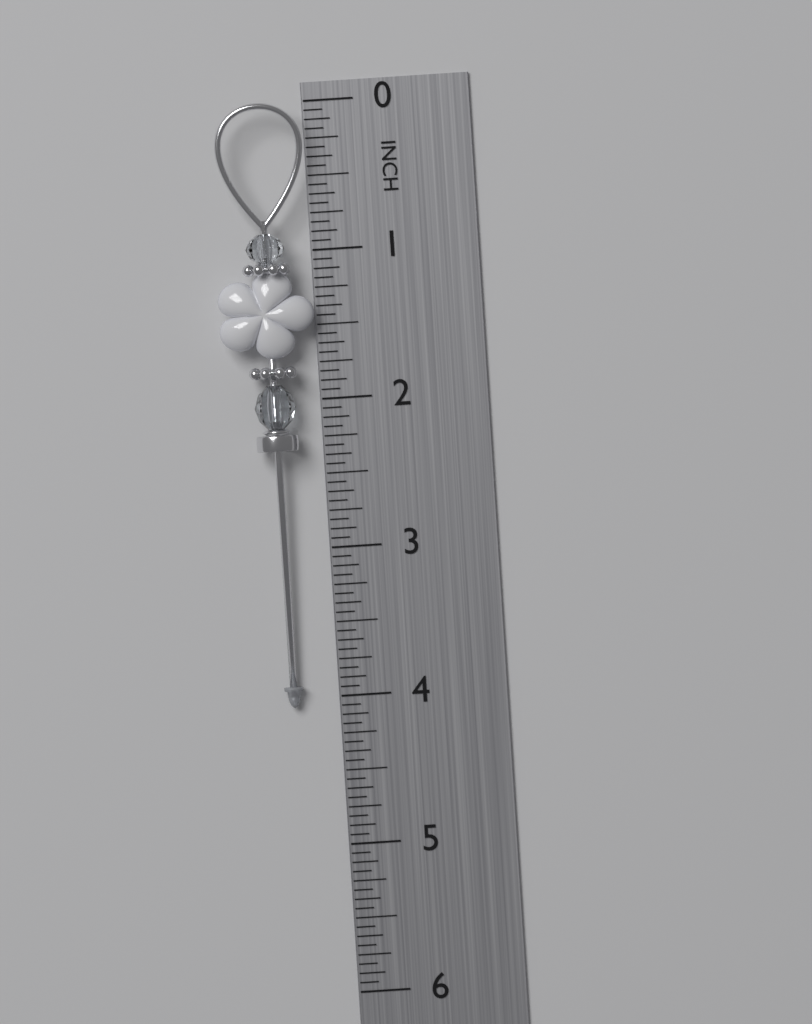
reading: 4.0625 in
